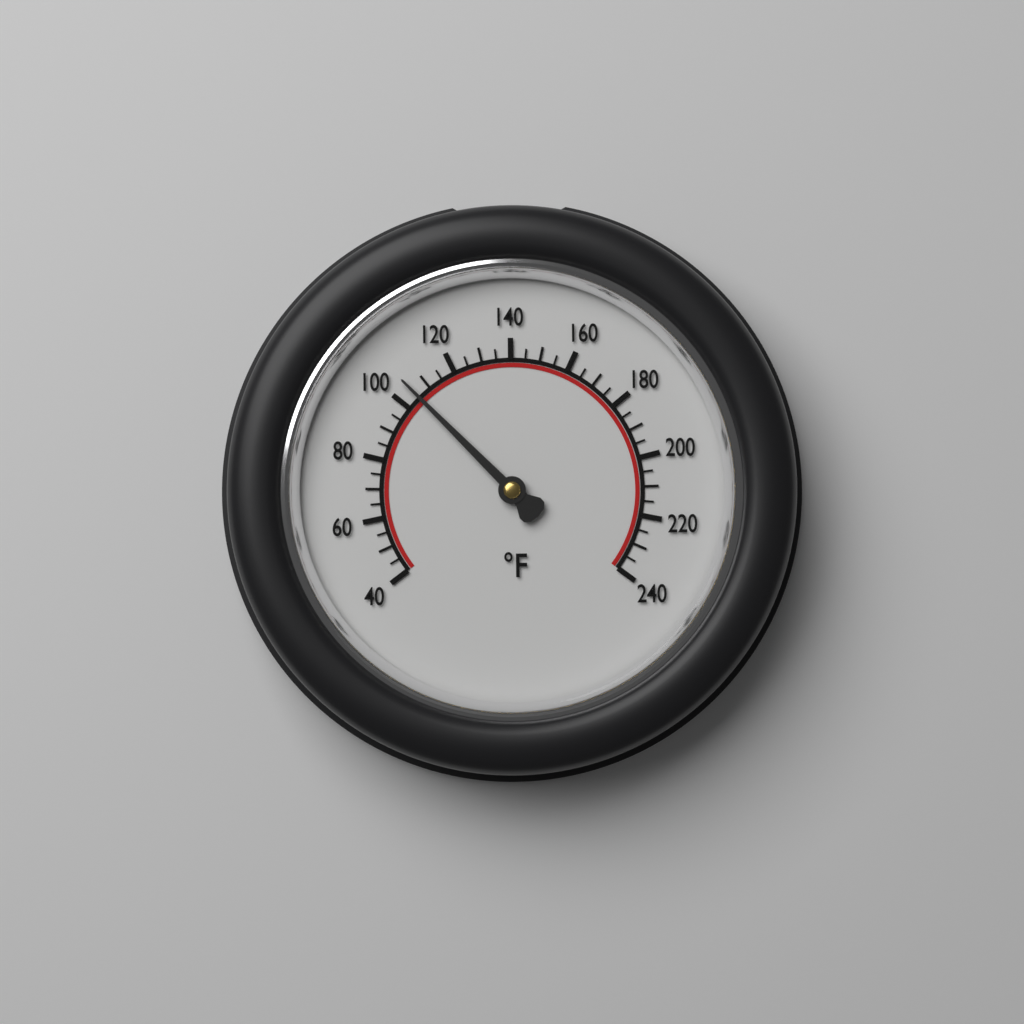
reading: 105 °F
